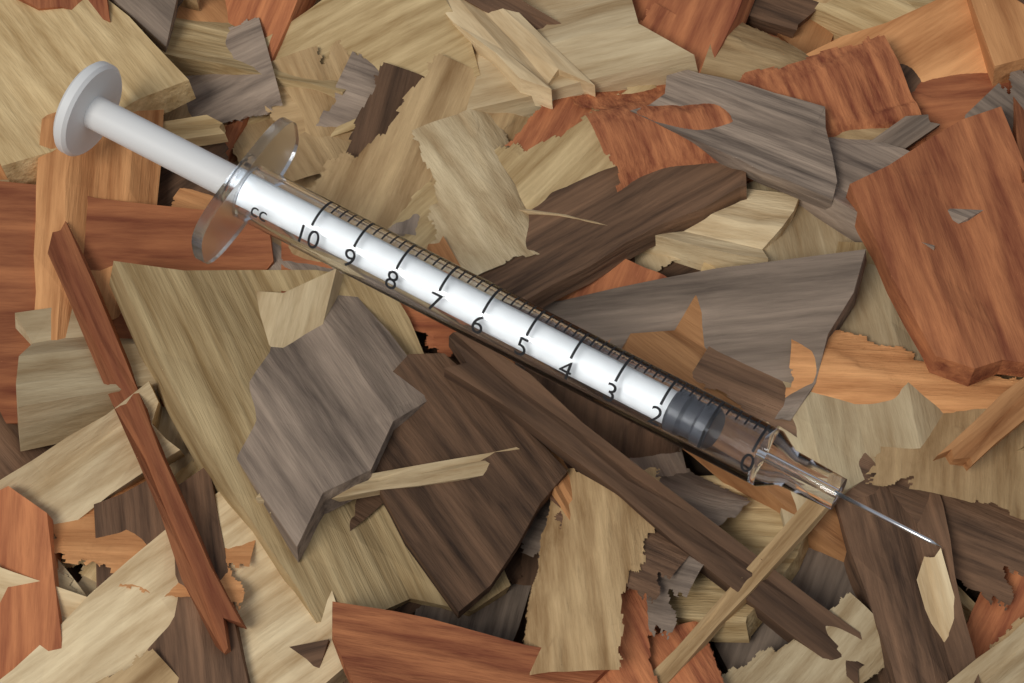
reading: 1.0 cc
